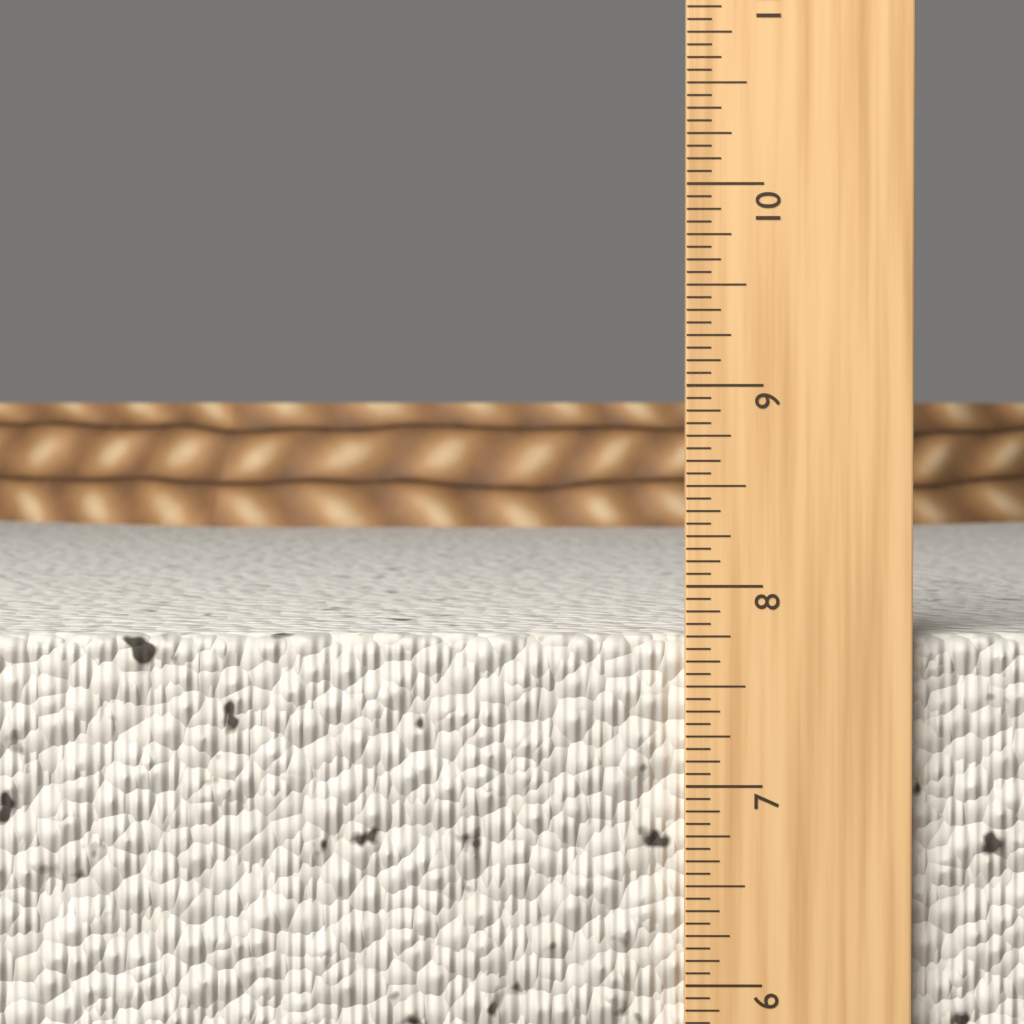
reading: 7.7500 in
